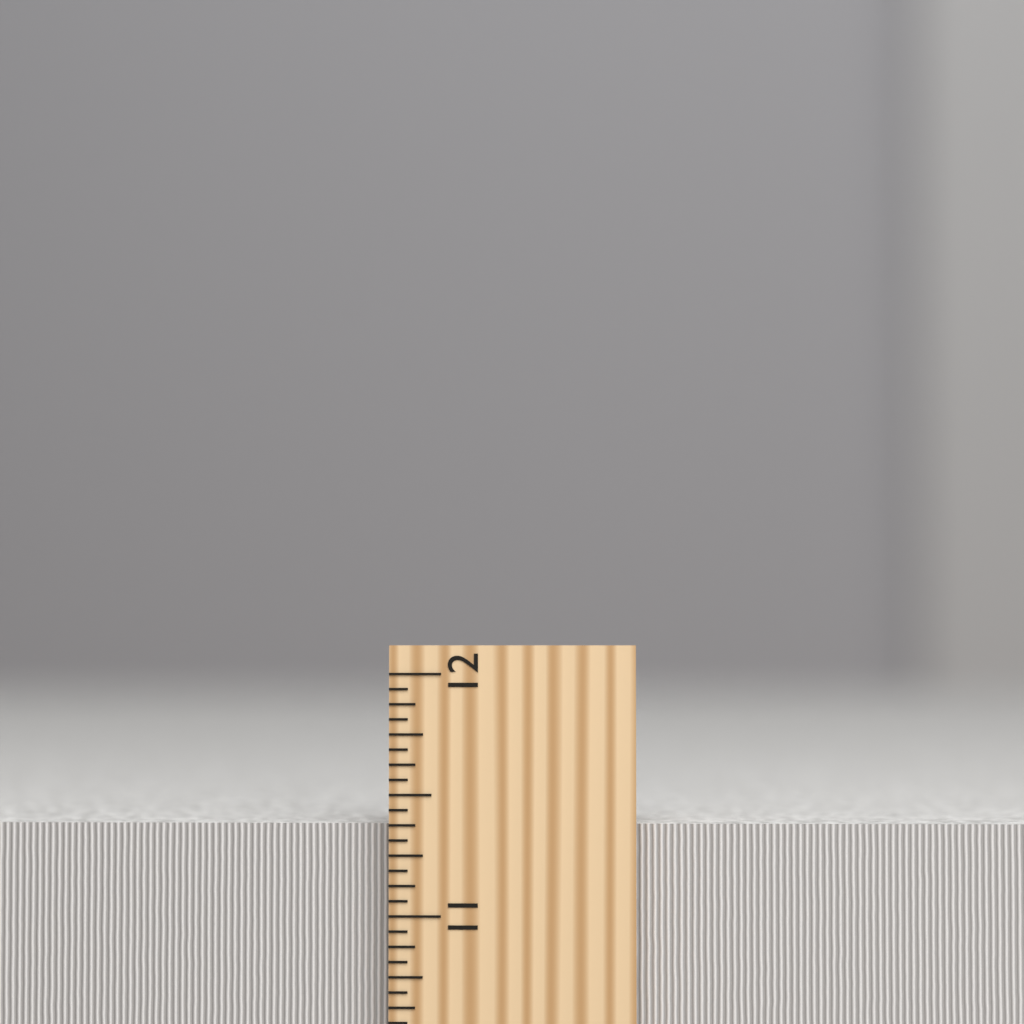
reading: 11.3750 inch
